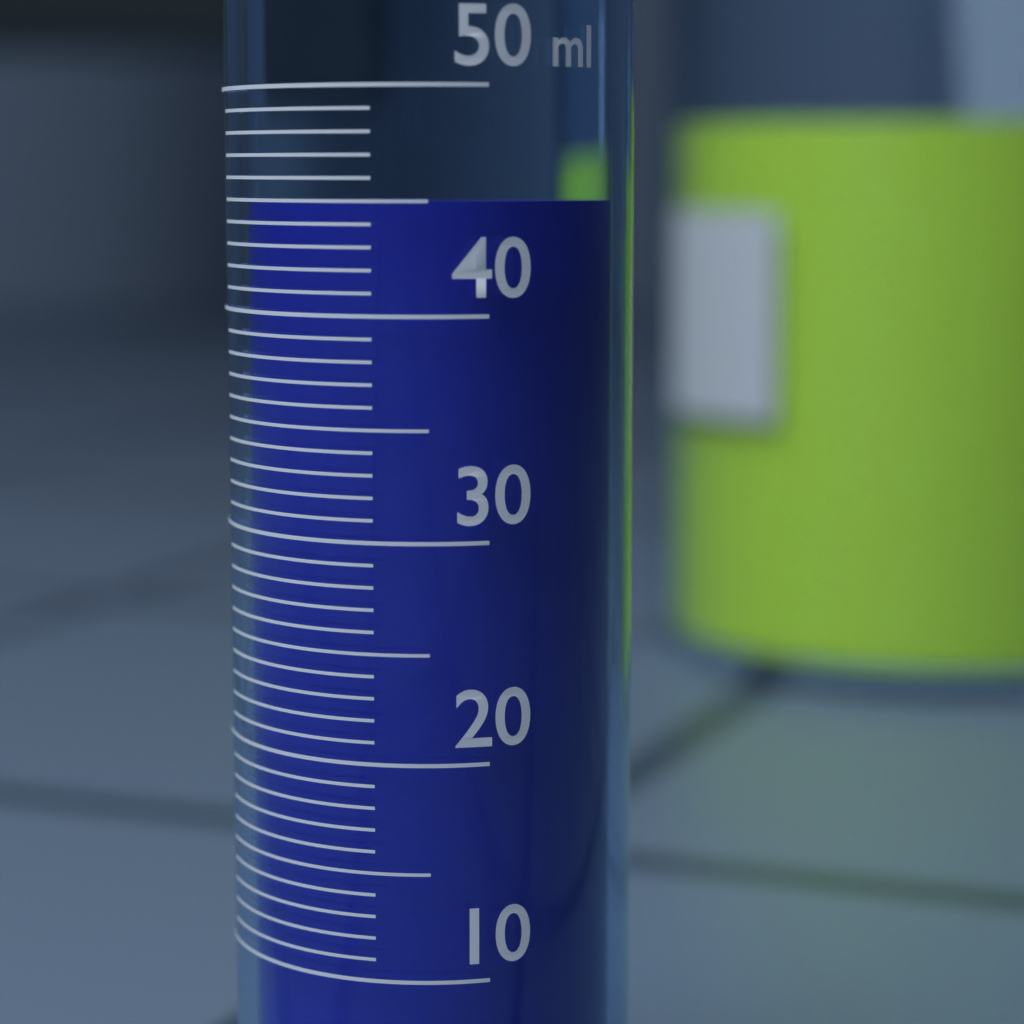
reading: 45 ml
